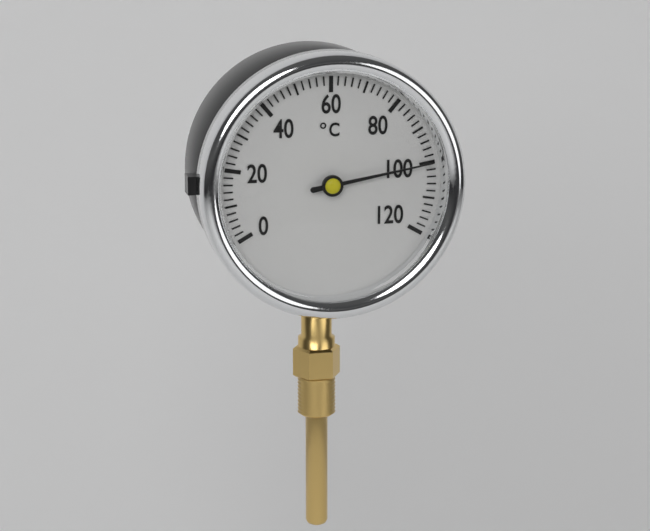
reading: 100 °C
